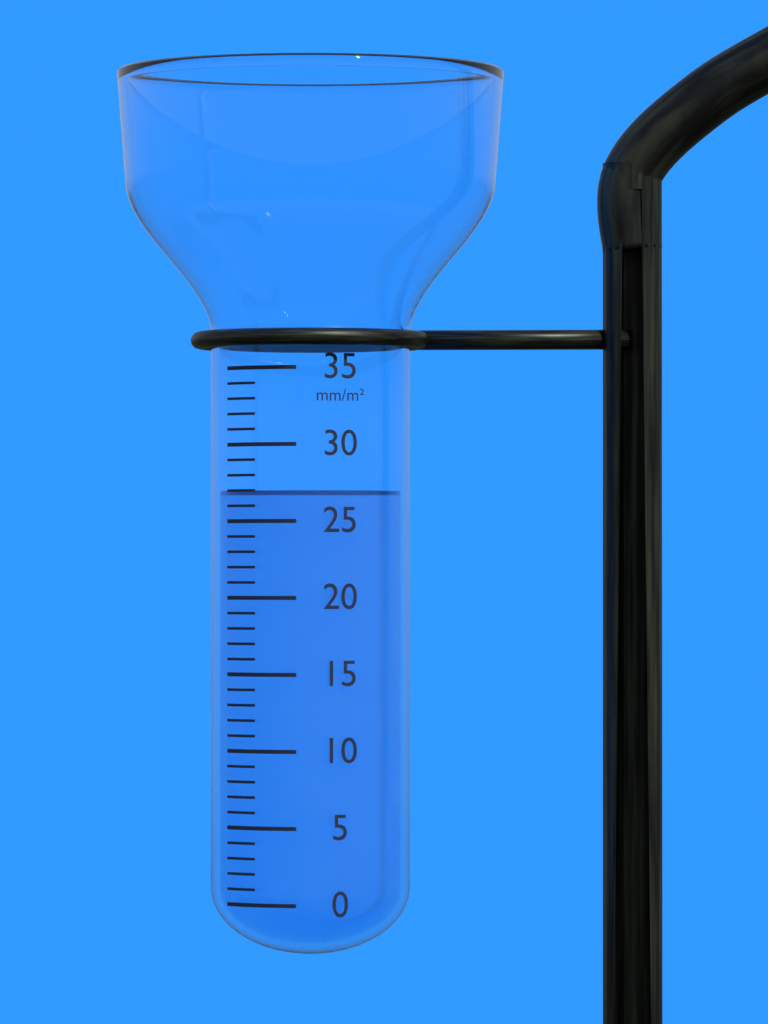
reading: 27 mm/m²
